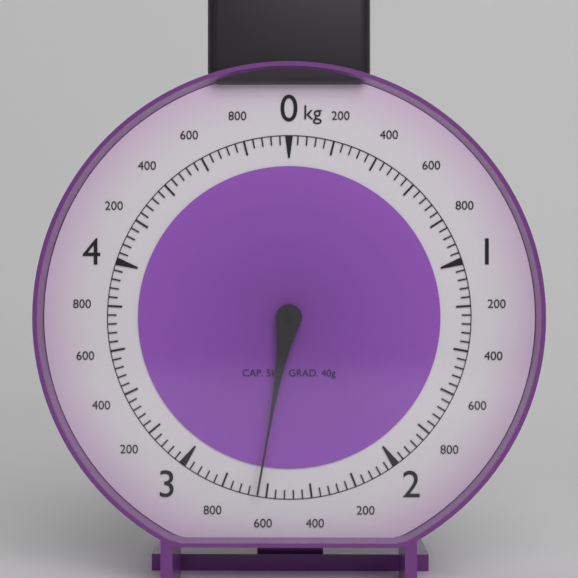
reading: 2.64 kg
